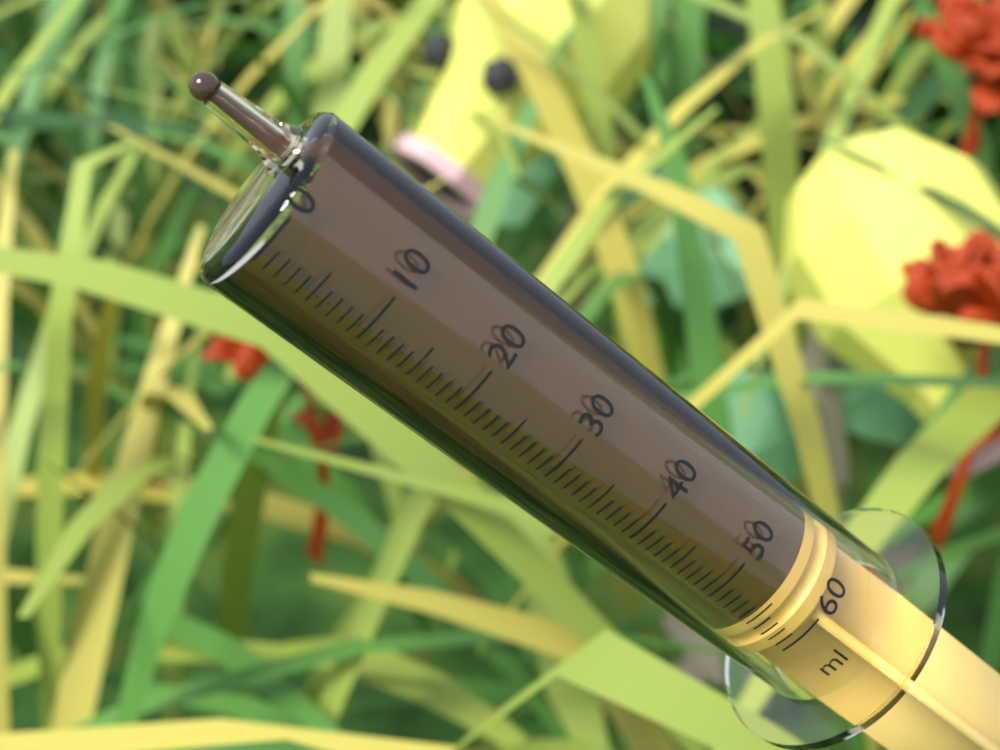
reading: 55 ml
